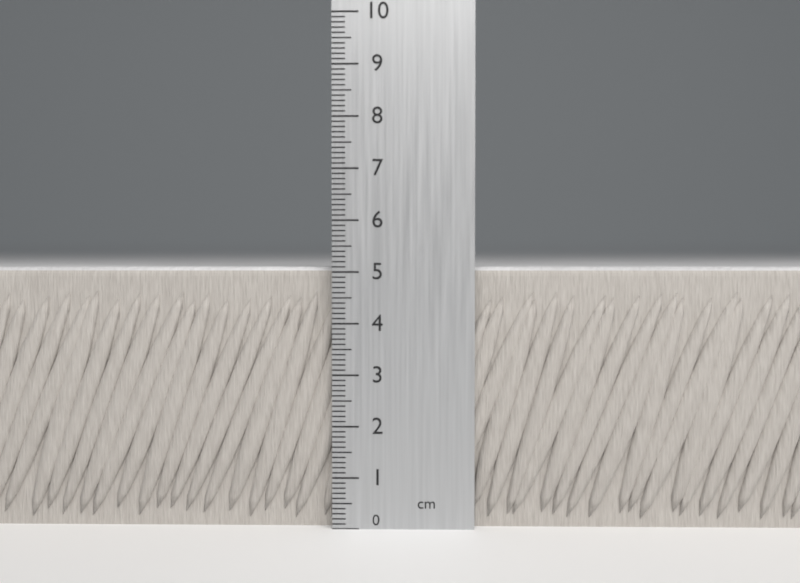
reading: 5.1 cm
